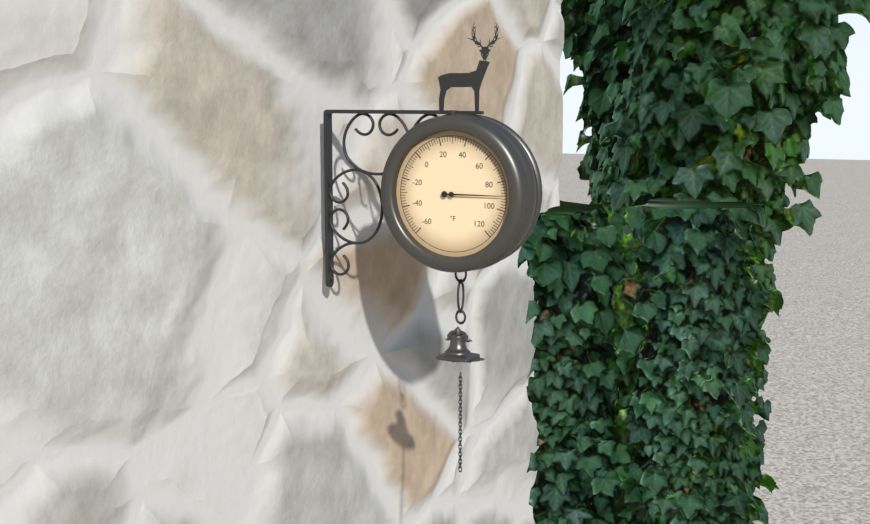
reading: 90 °F
